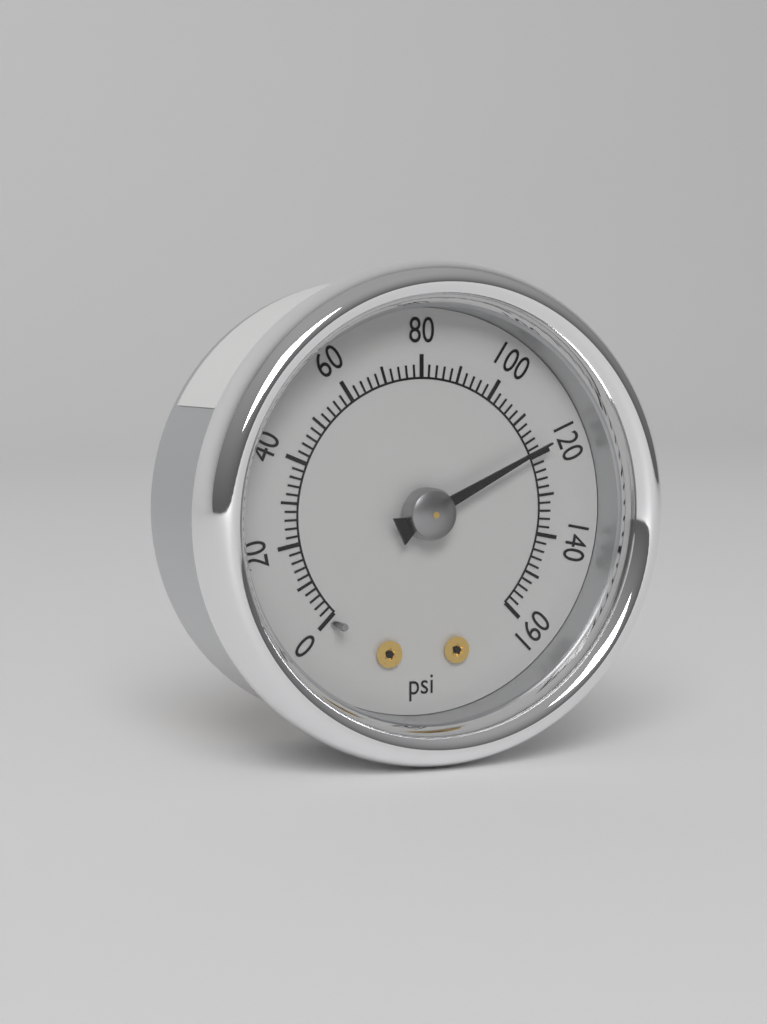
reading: 118 psi
